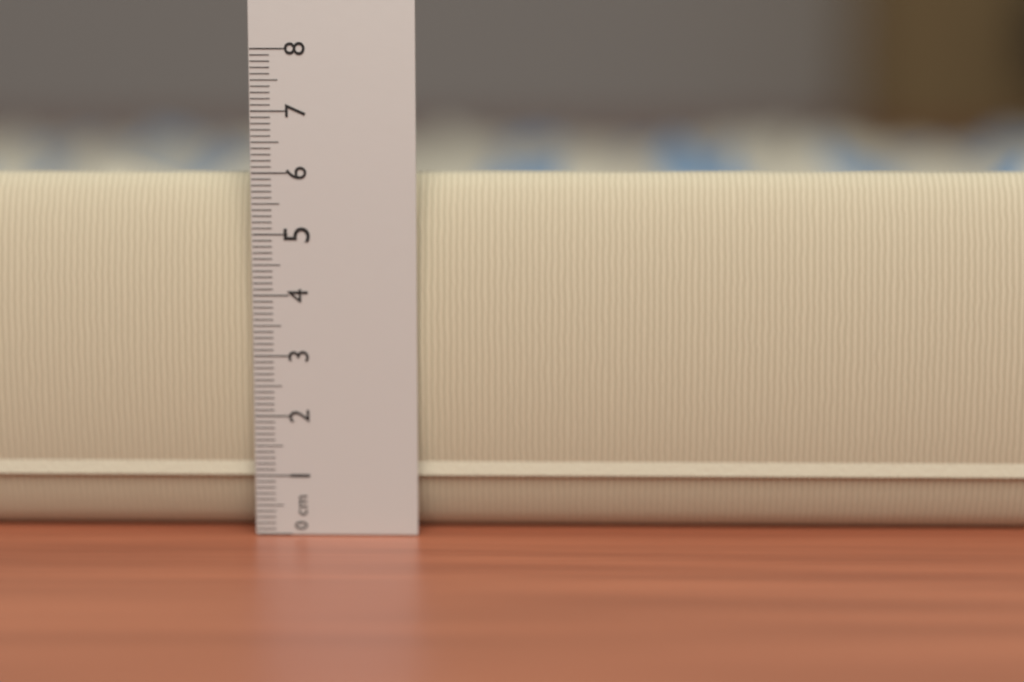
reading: 6.0 cm
